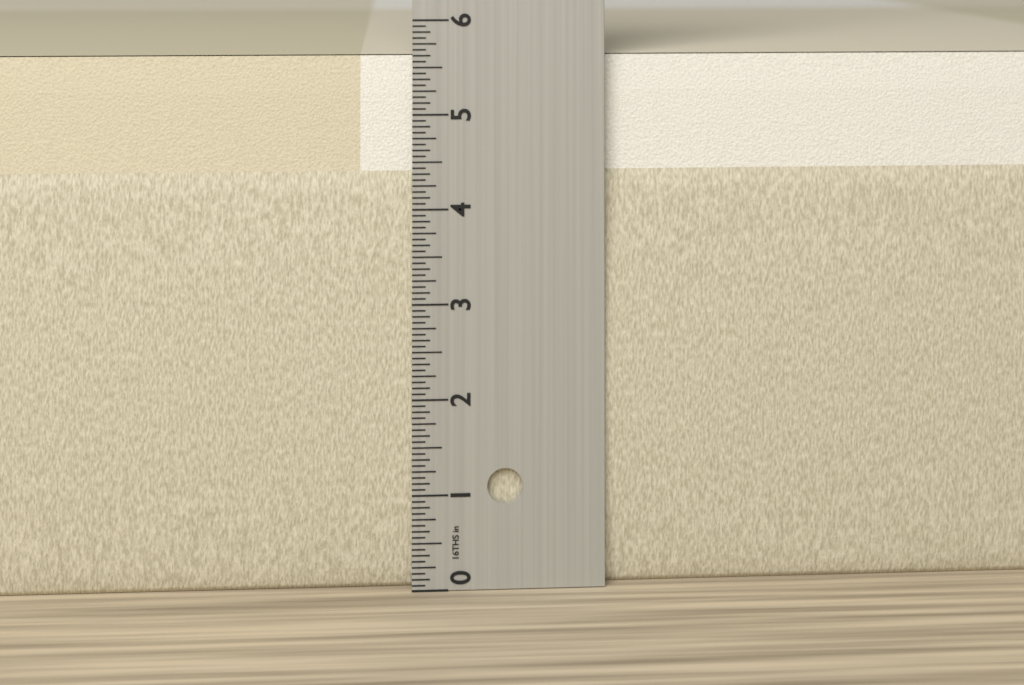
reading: 5.6250 in
